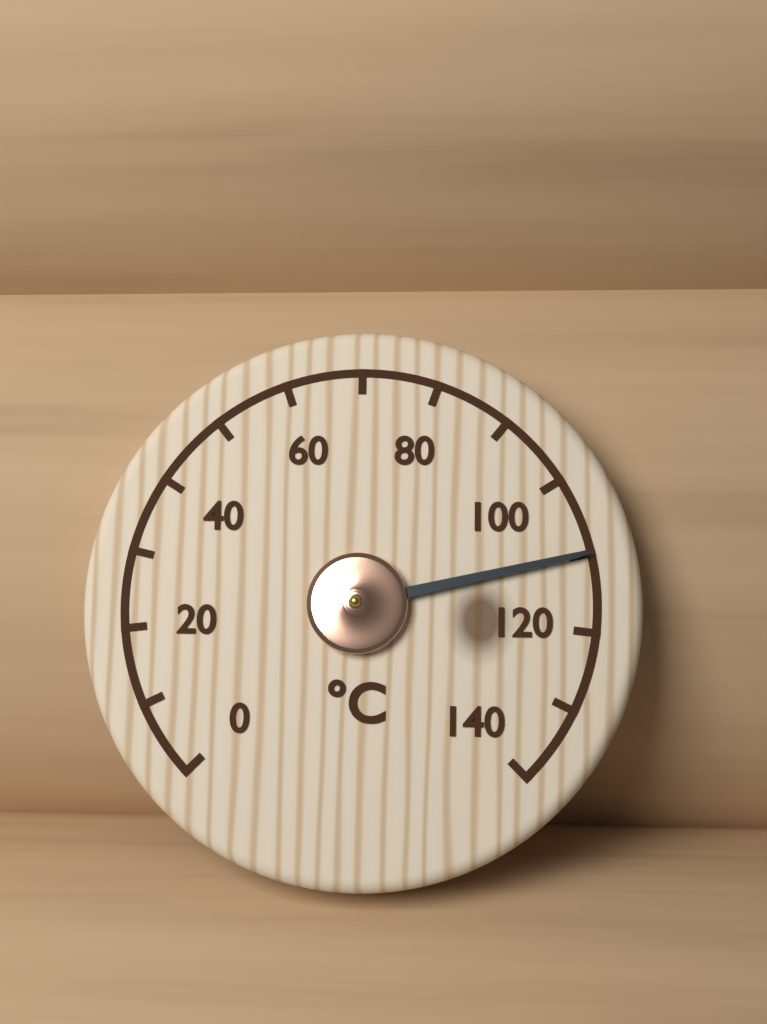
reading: 110 °C
